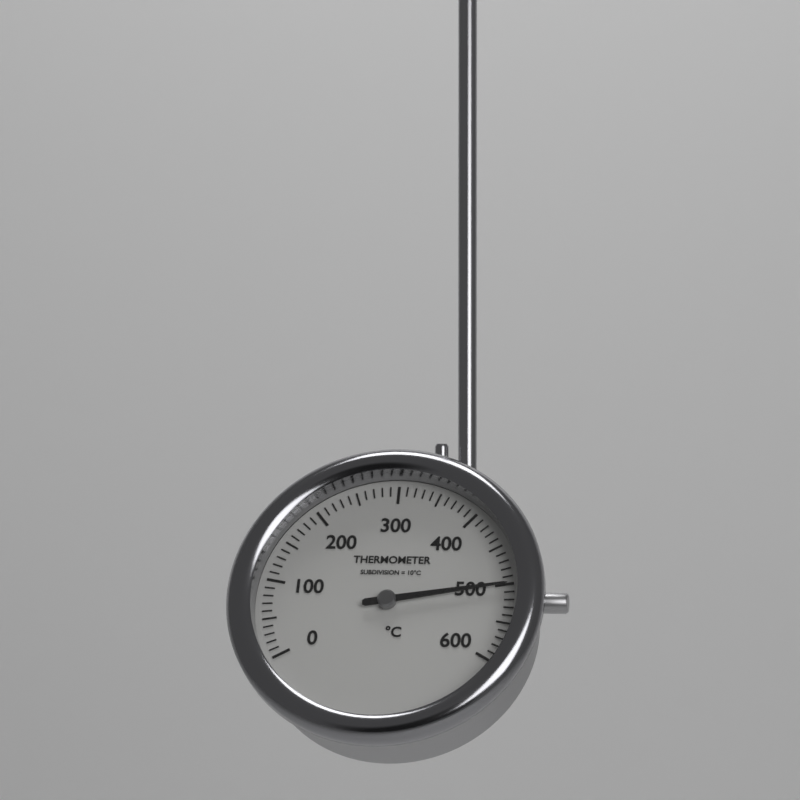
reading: 500 °C
